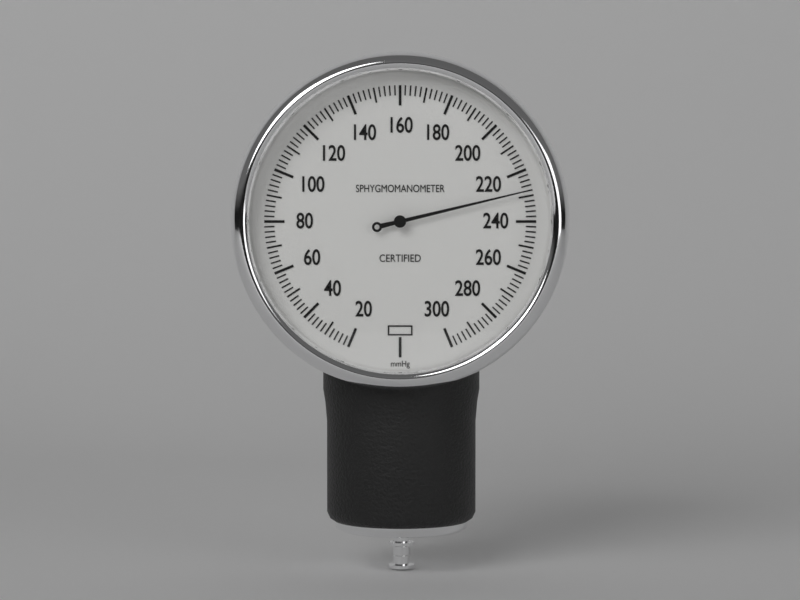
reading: 228 mmHg
